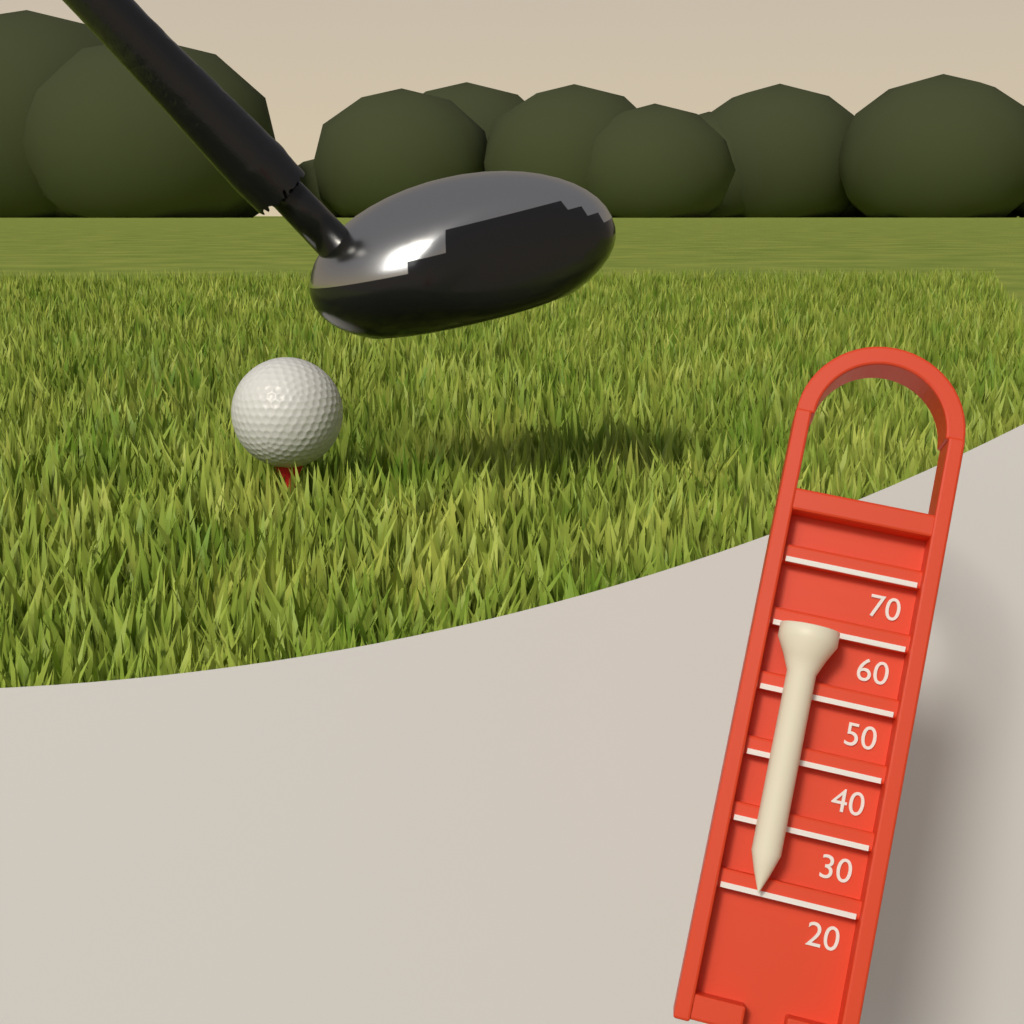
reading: 60 (no unit)
